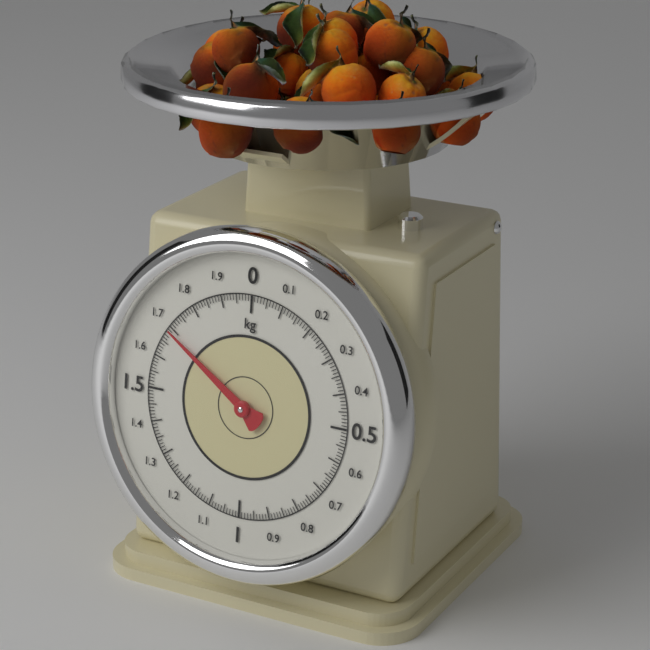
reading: 1.69 kg
